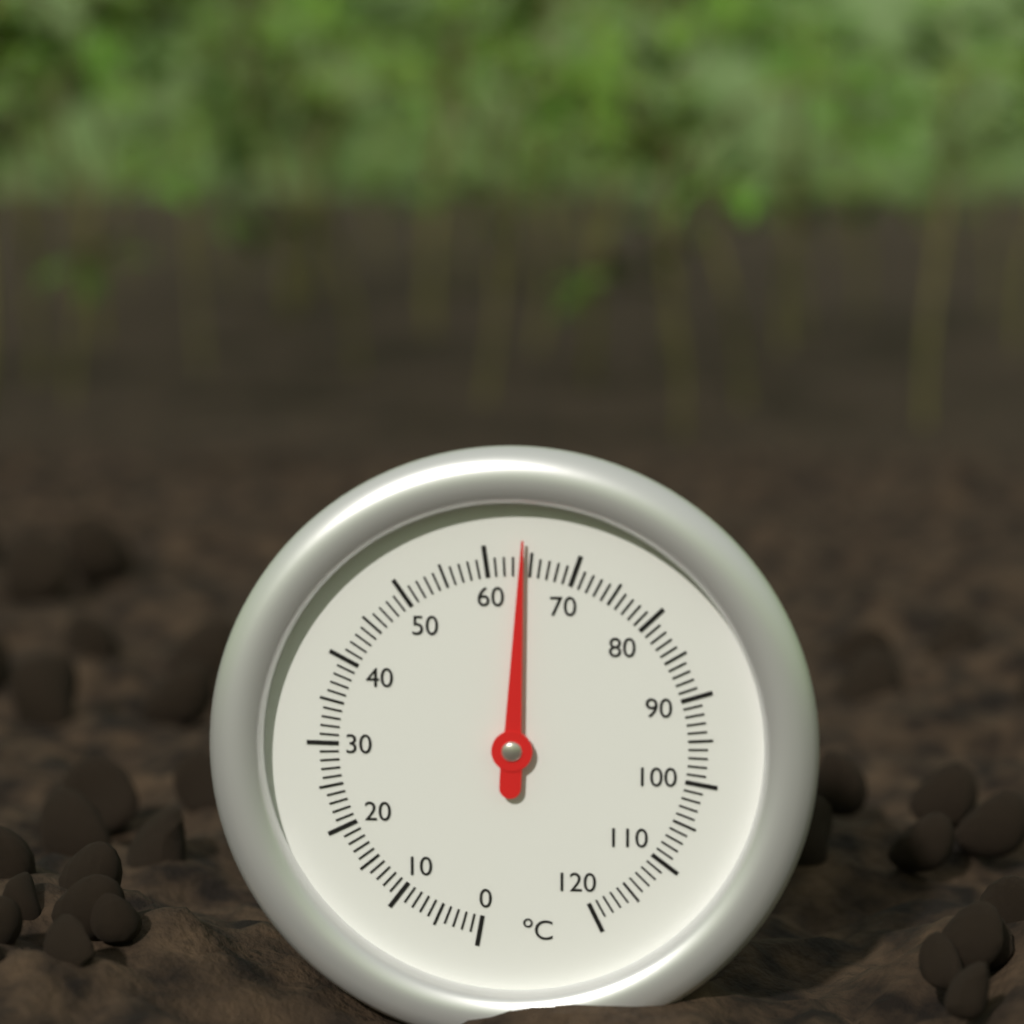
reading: 64 °C
